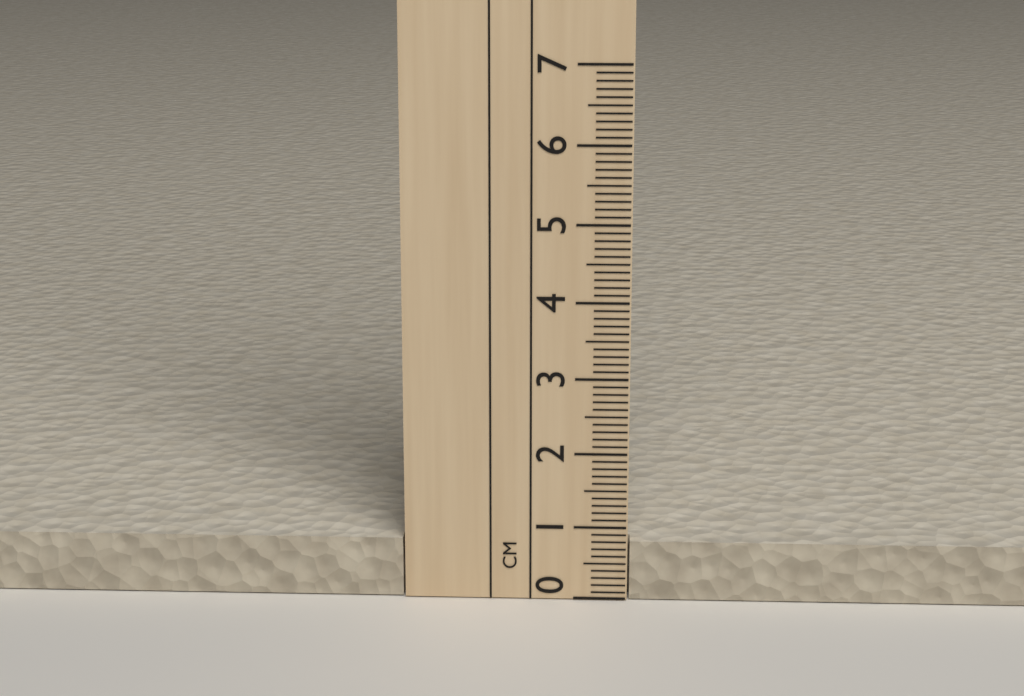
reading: 0.8 cm
